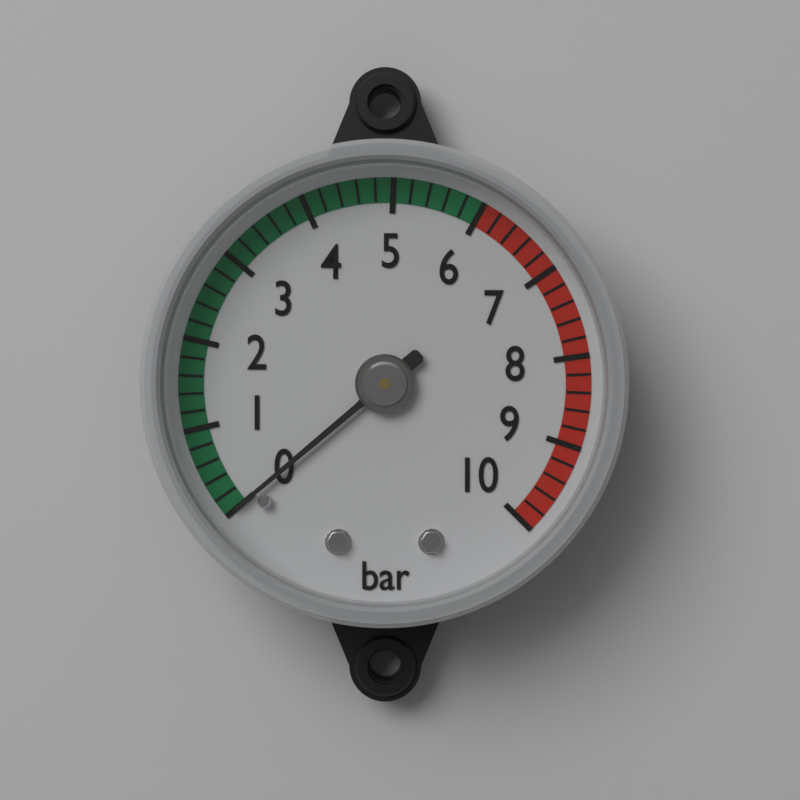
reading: 0.0 bar
